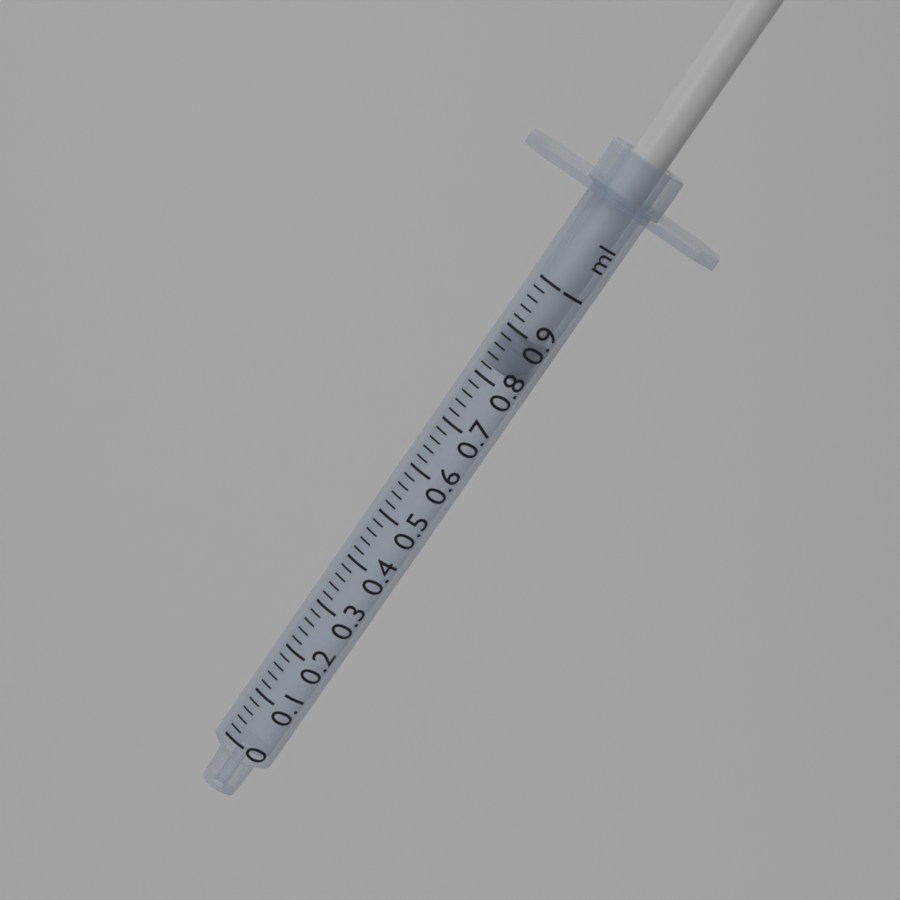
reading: 0.82 ml
